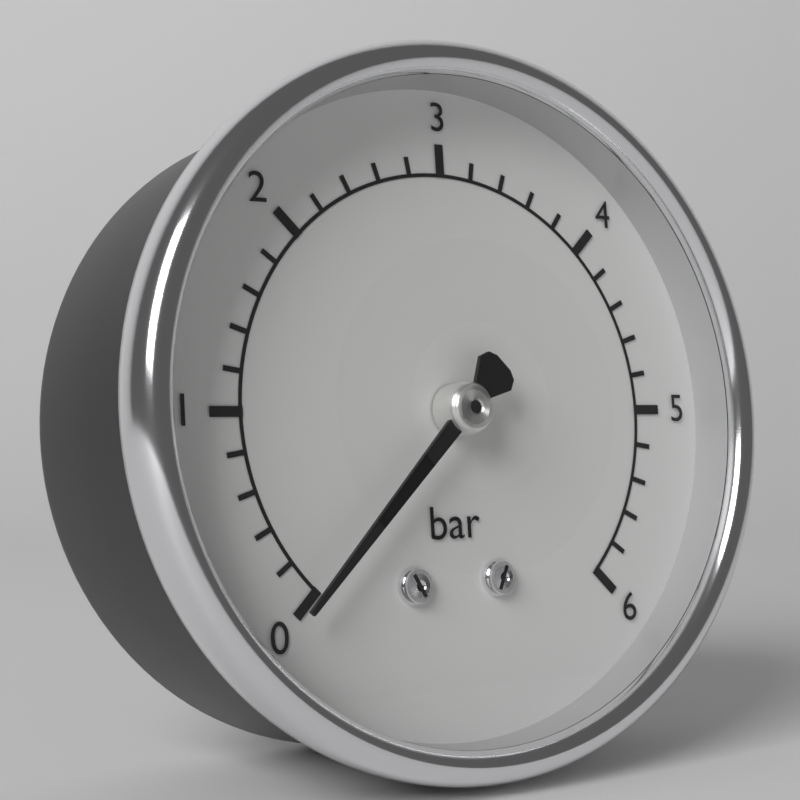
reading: 0.0 bar
